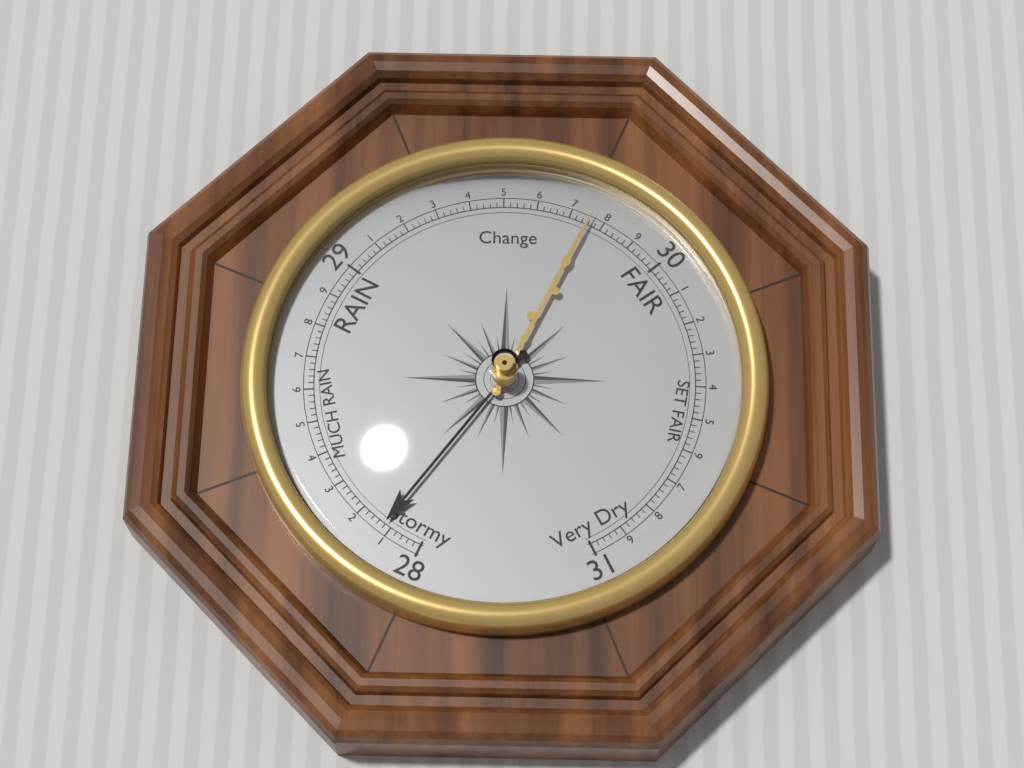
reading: 28.12 (no unit)
